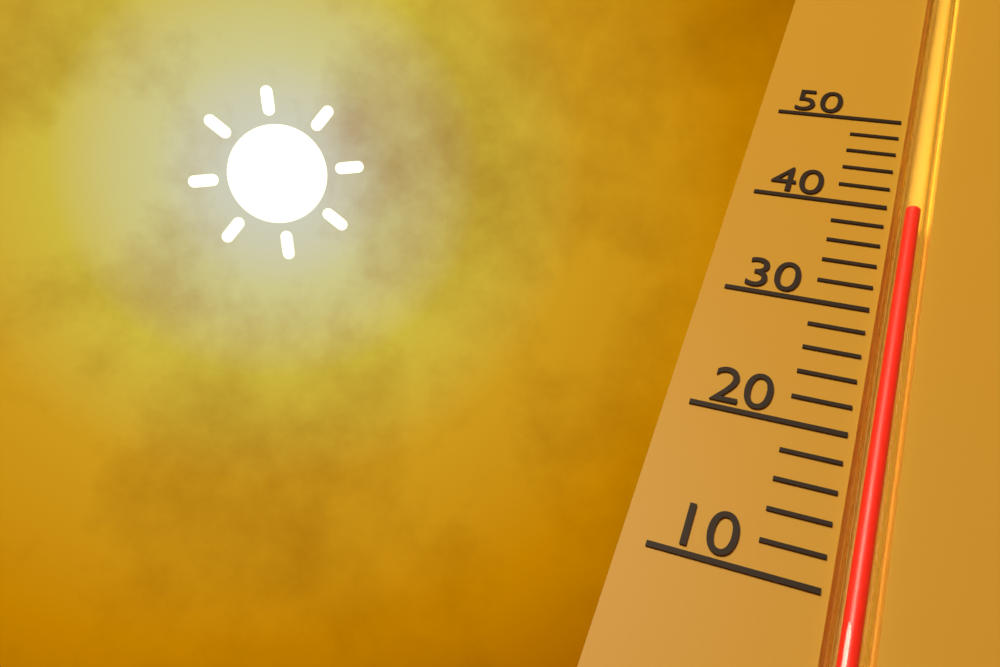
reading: 40 (no unit)
